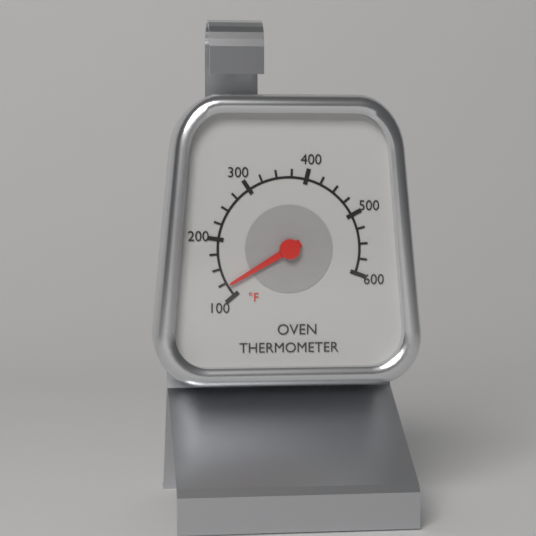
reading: 120 °F
